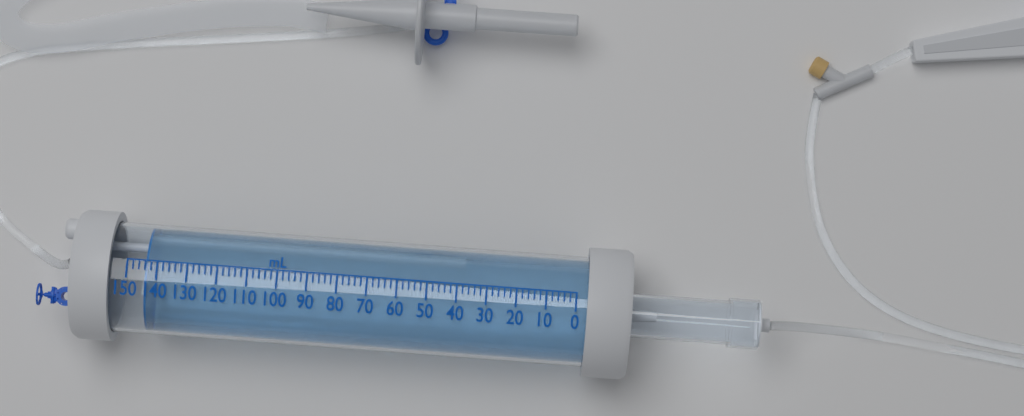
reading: 144 mL
